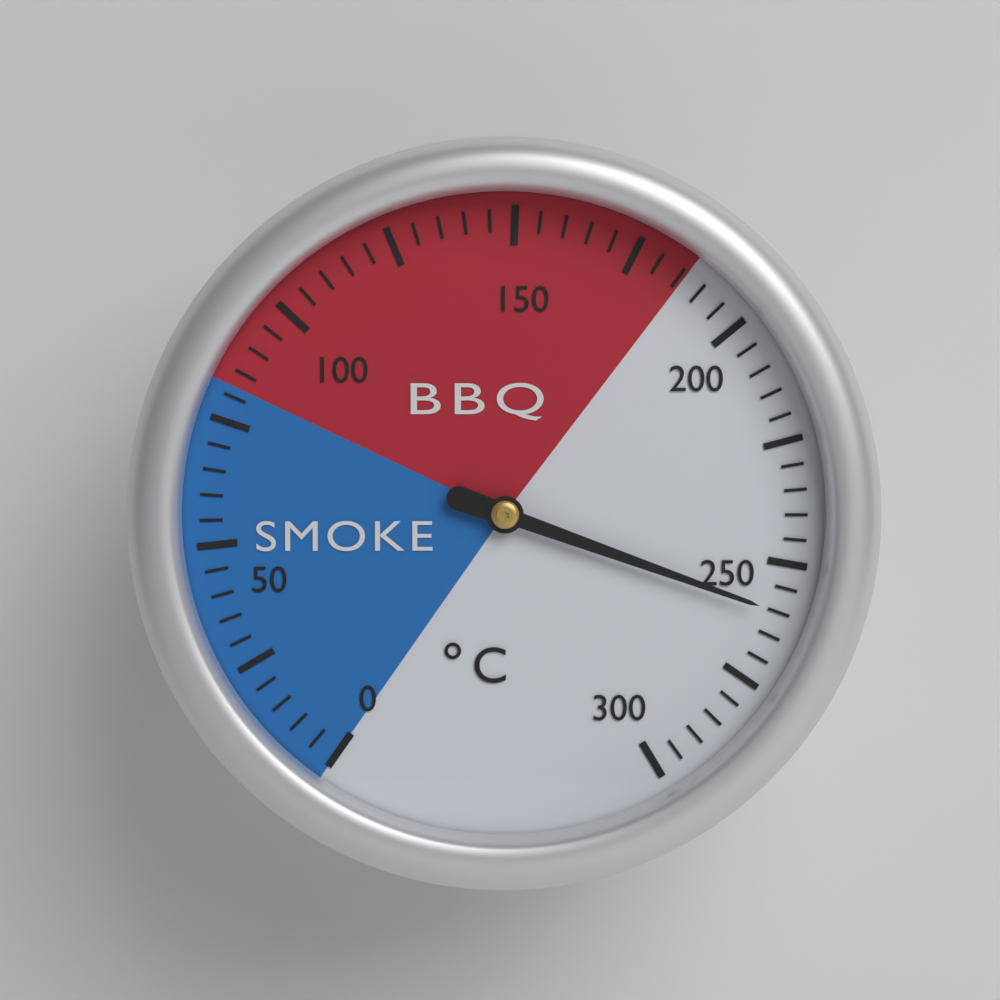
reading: 260 °C
